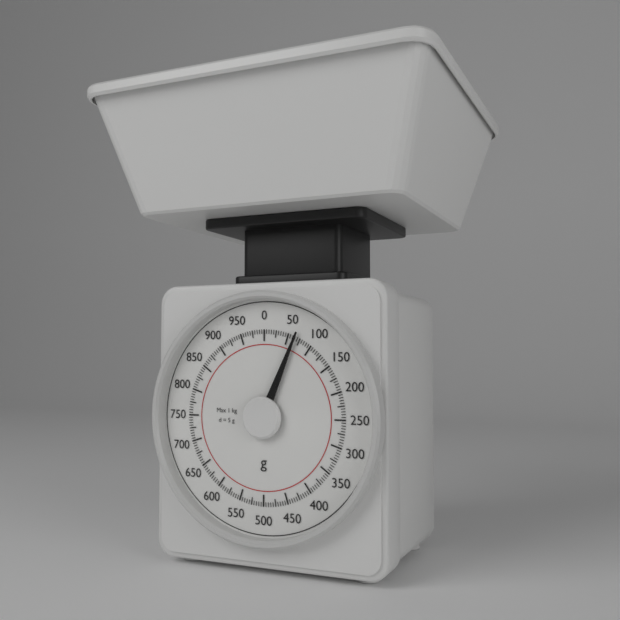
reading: 65 g
